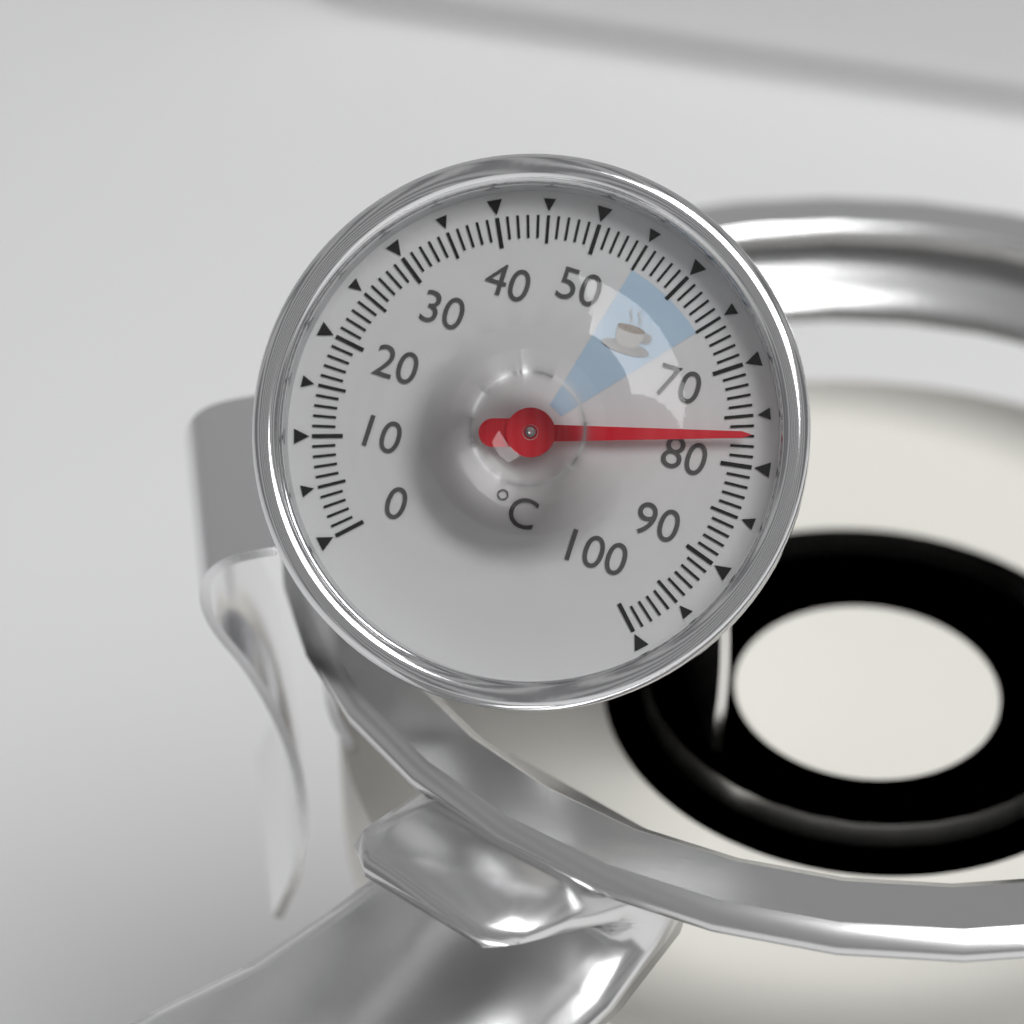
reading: 77 °C
